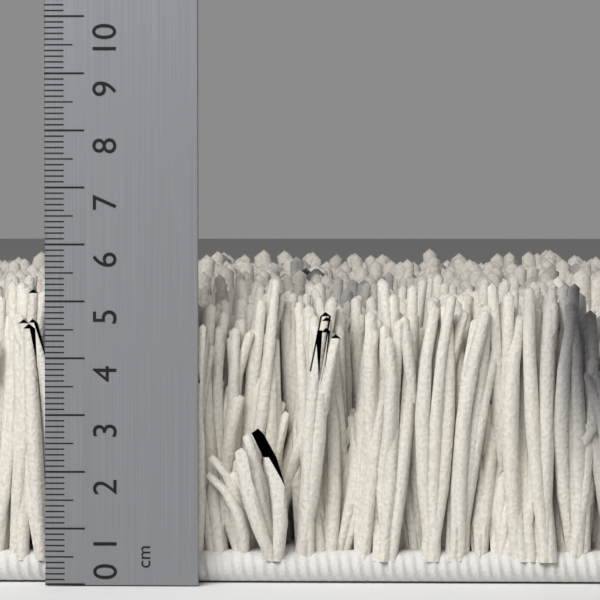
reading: 5.5 cm
